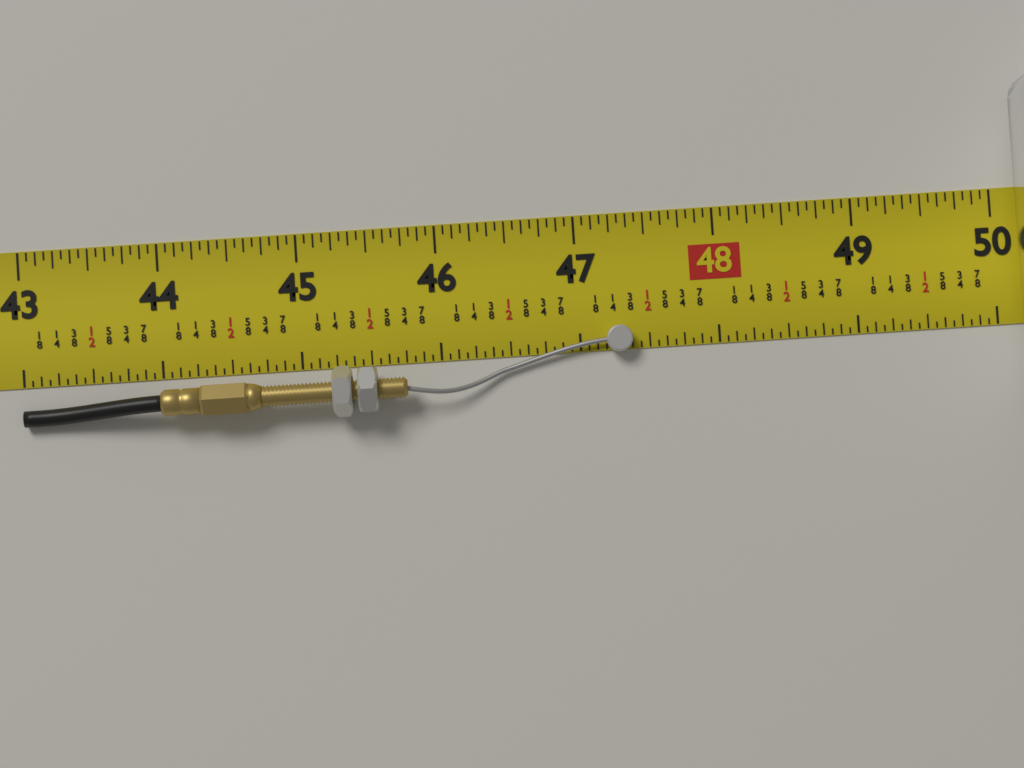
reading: 47.3750 in
